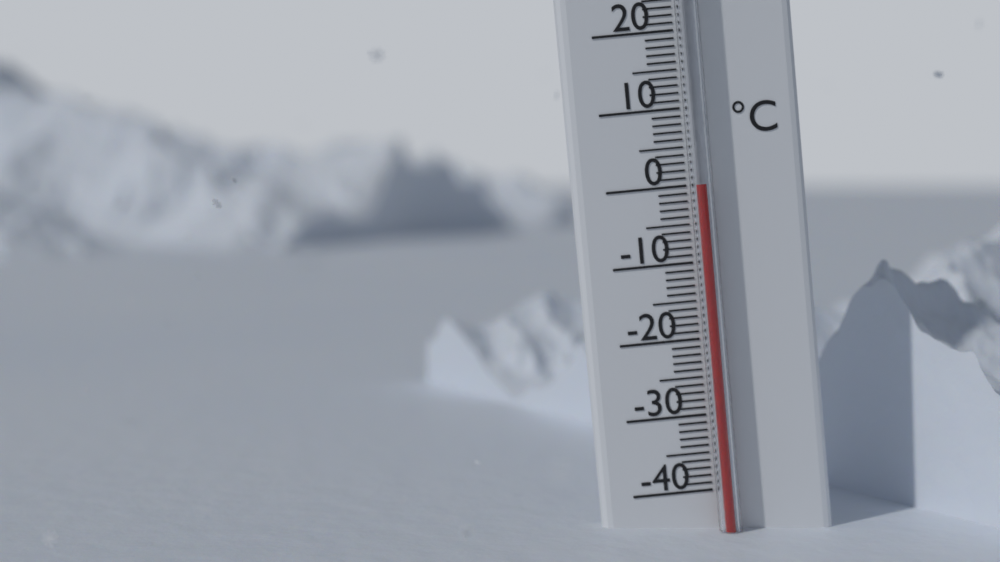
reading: 0 °C
